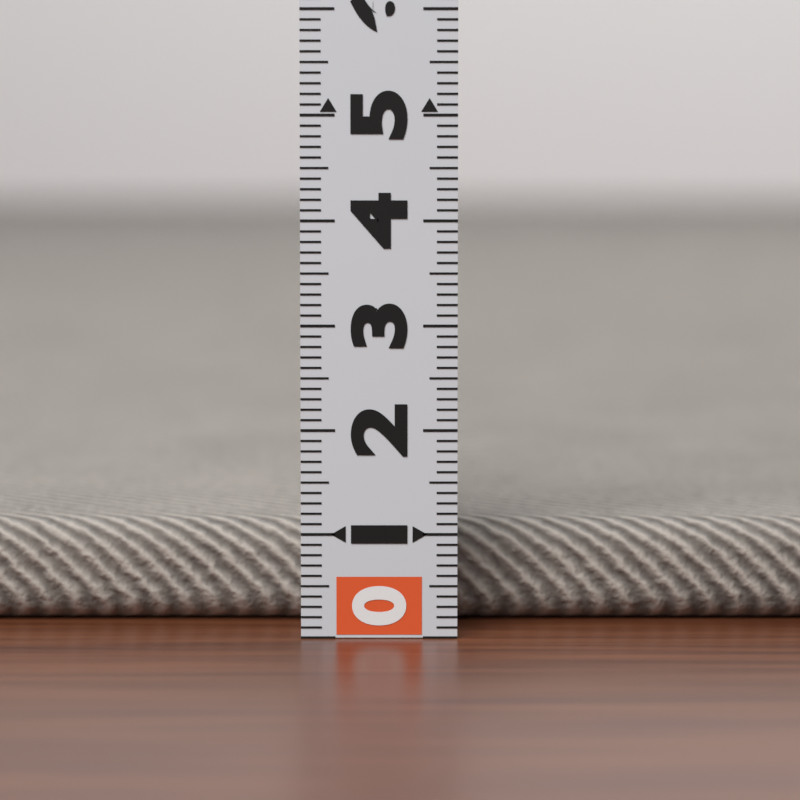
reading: 1.0 (no unit)
